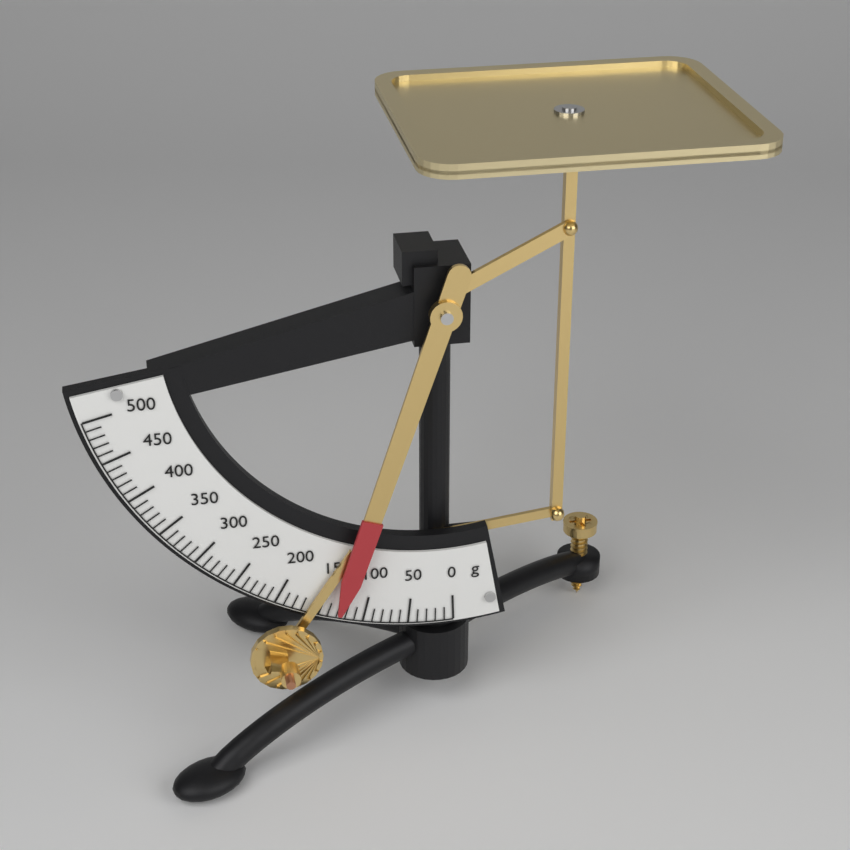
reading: 130 g
